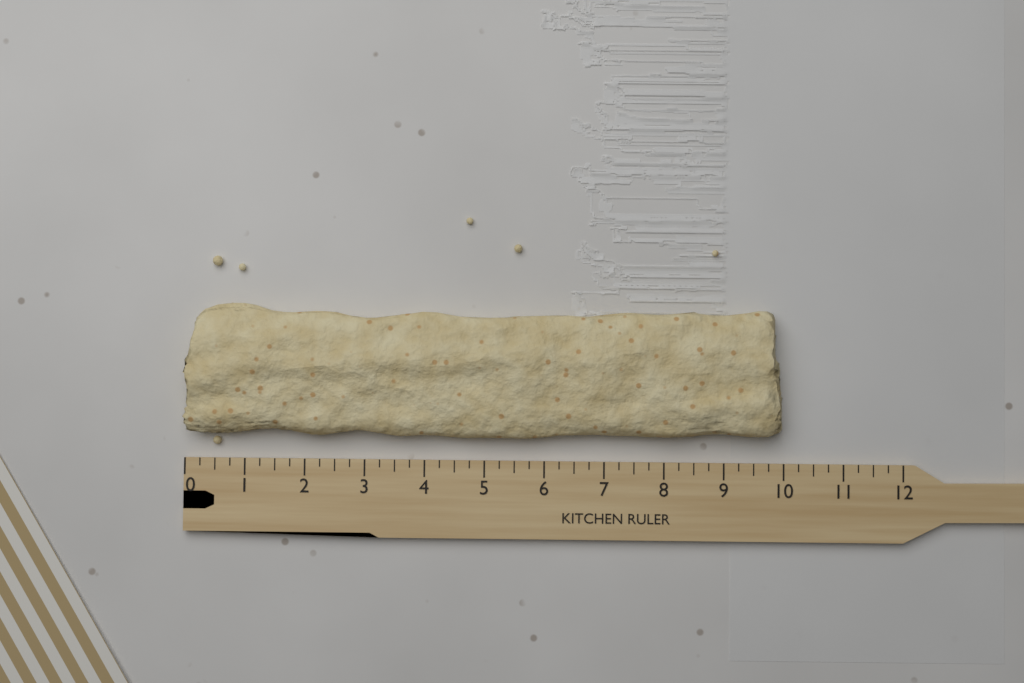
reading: 10.00 (no unit)
